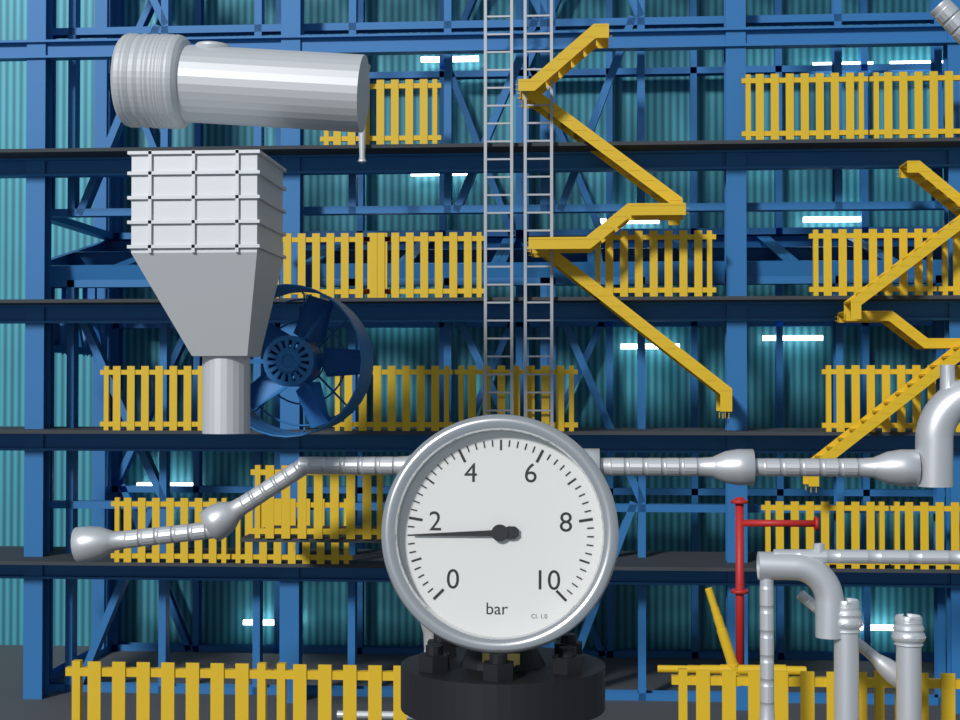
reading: 1.6 bar
